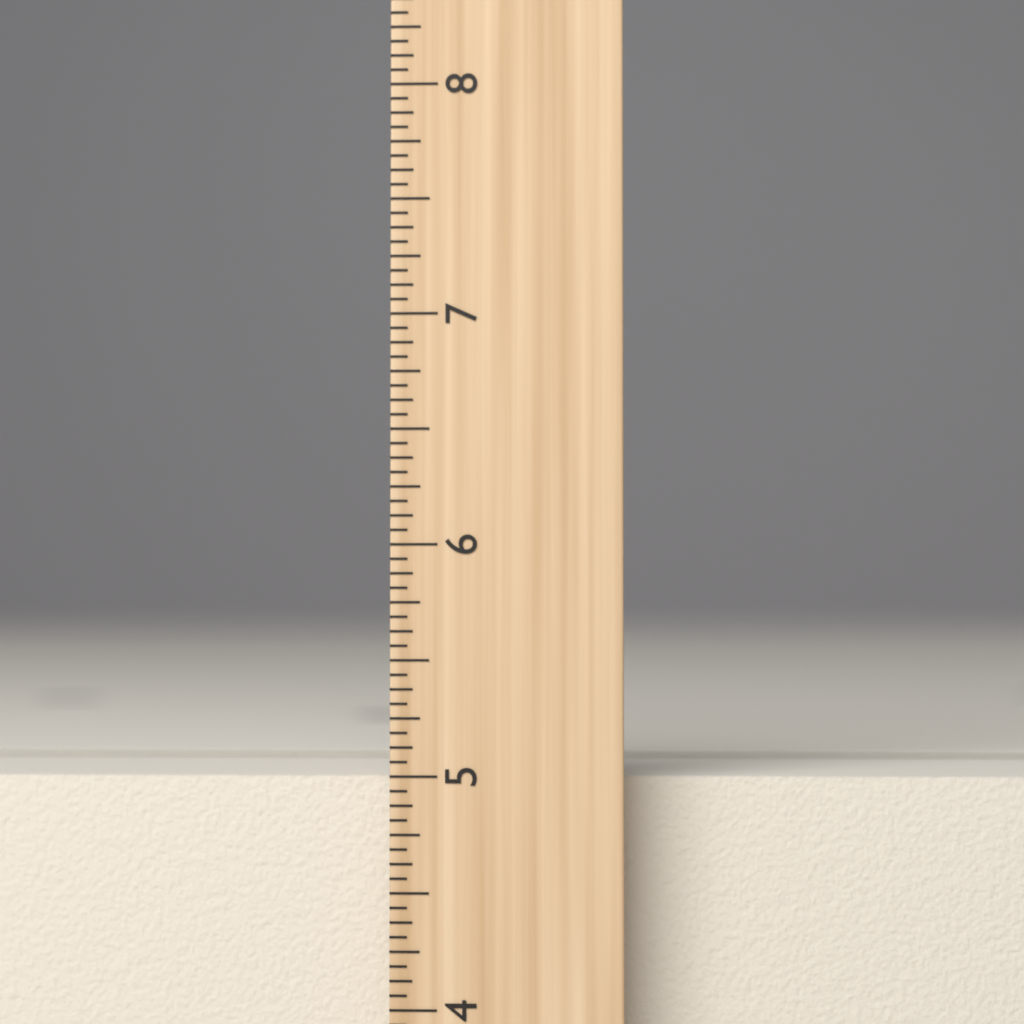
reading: 5.0000 inch
